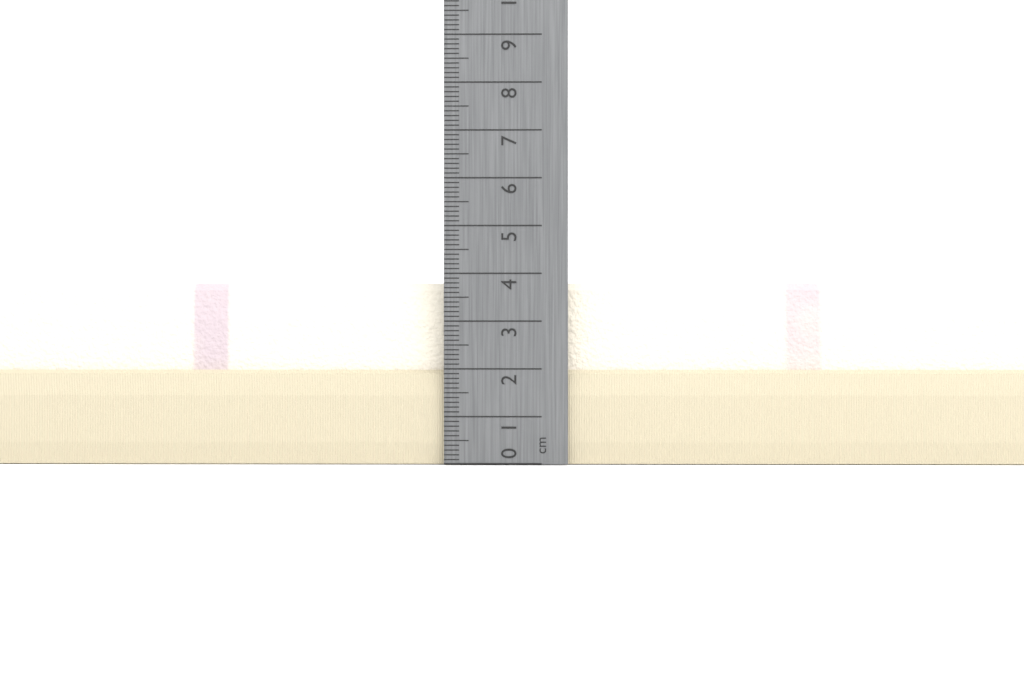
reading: 3.8 cm
